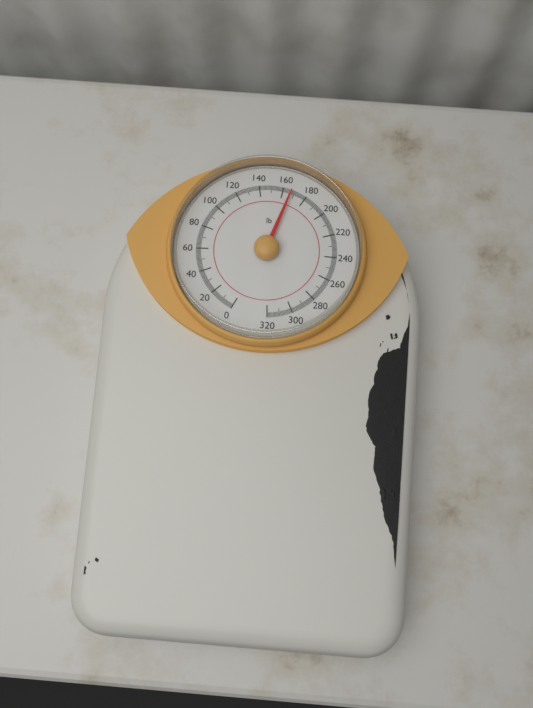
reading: 167 lb
